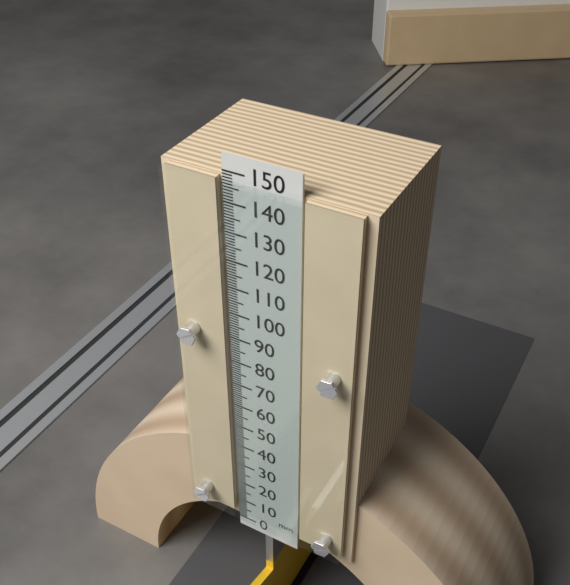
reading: 148 mm
